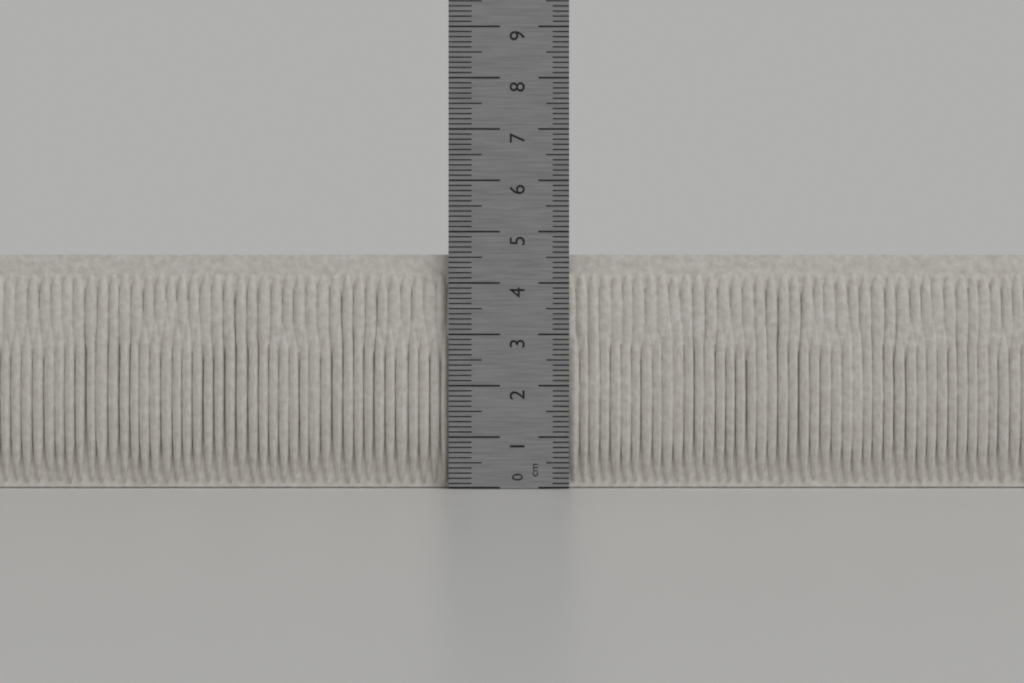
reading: 4.6 cm
